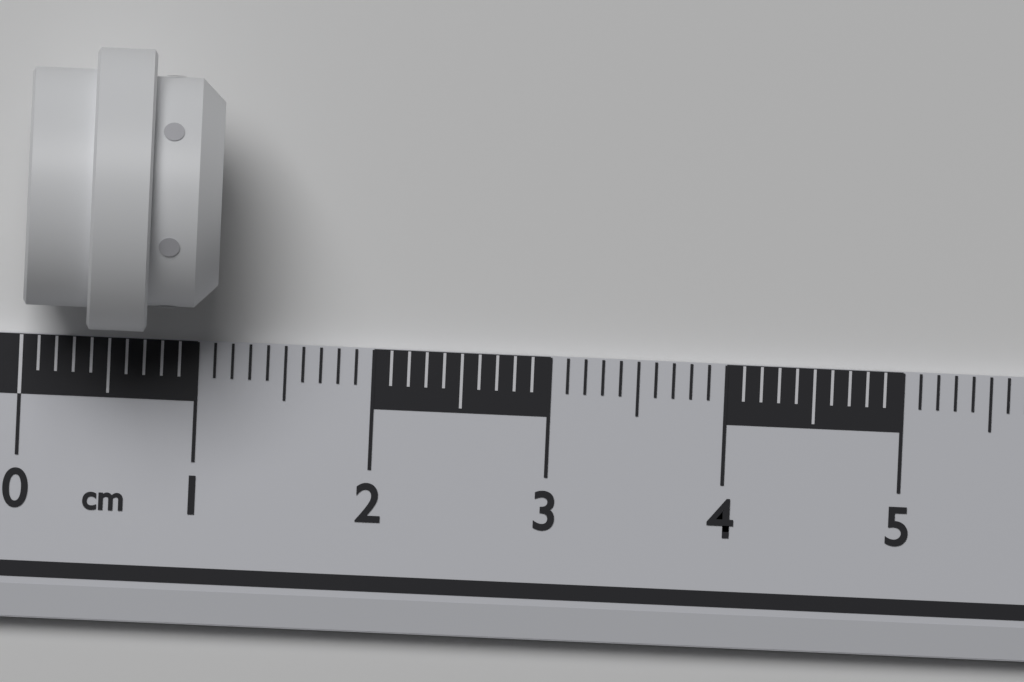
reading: 1.1 cm
